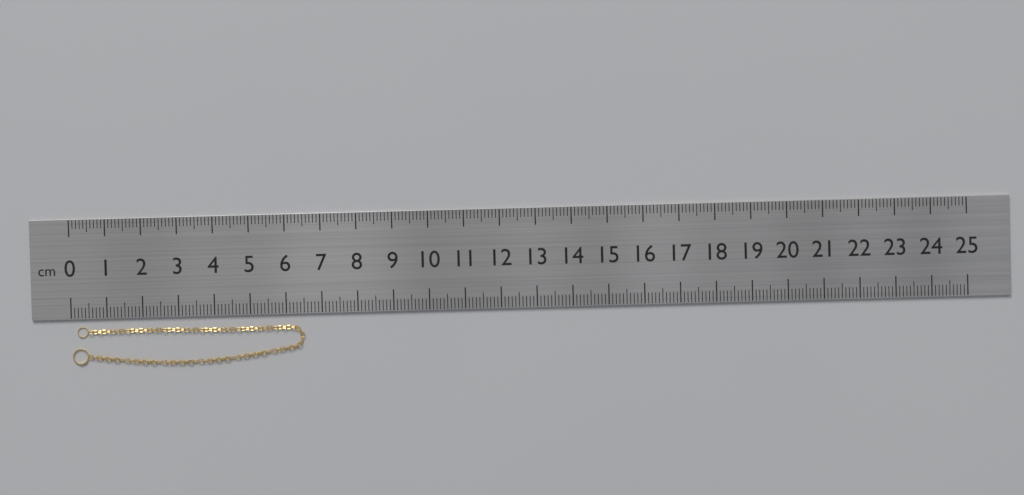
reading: 6.5 cm
